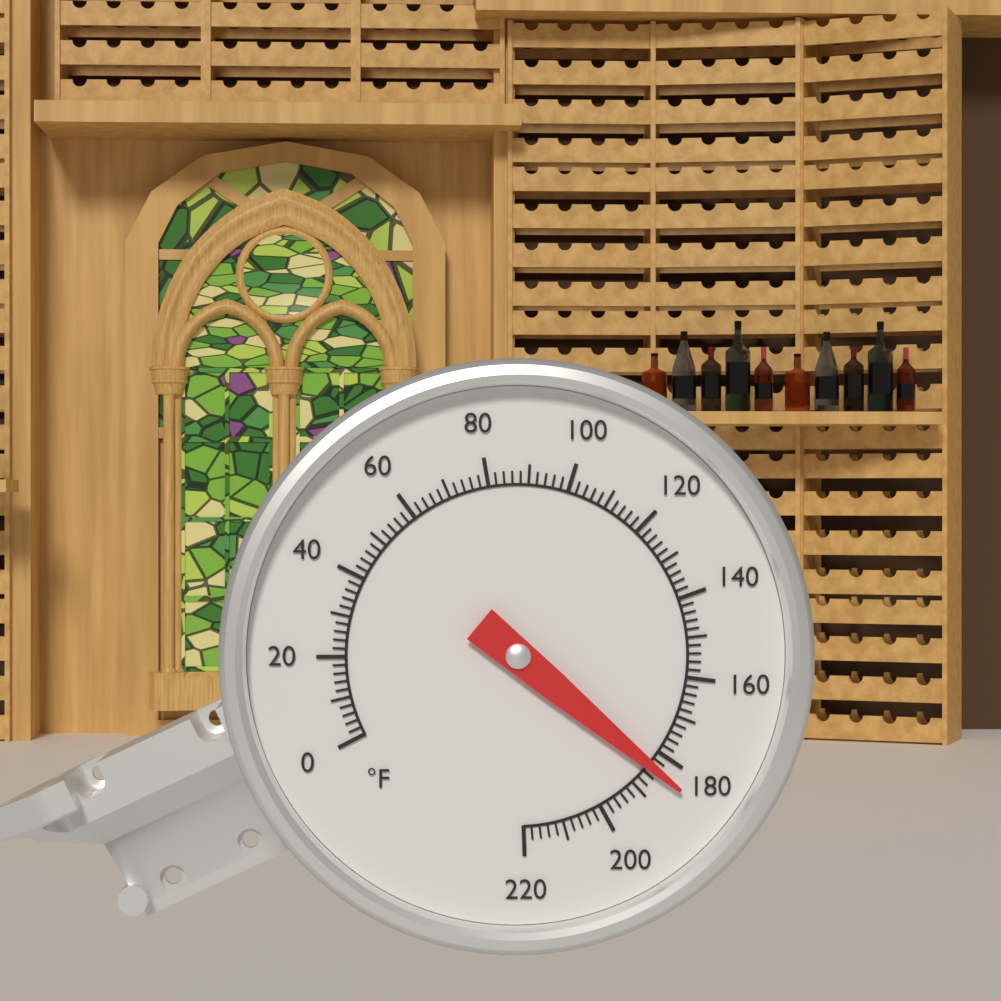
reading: 184 °F
